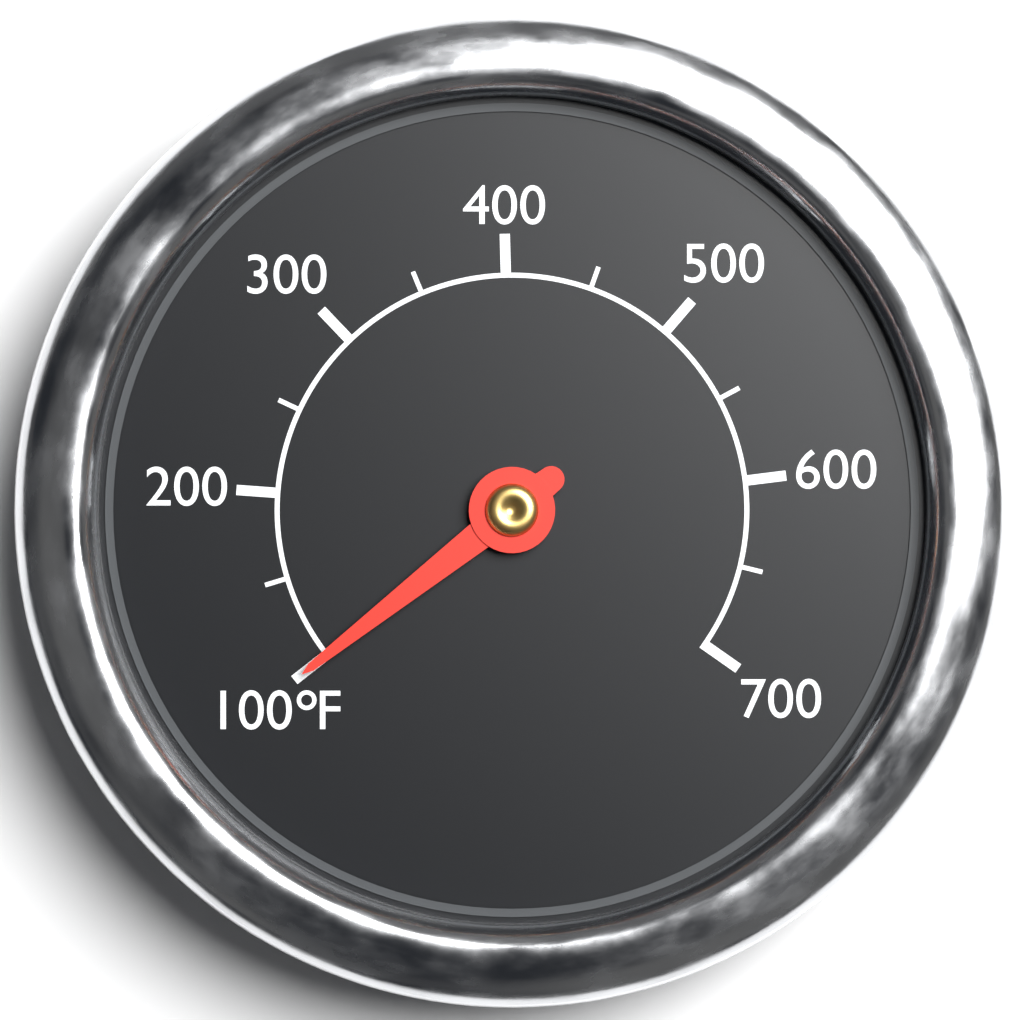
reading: 100 °F
